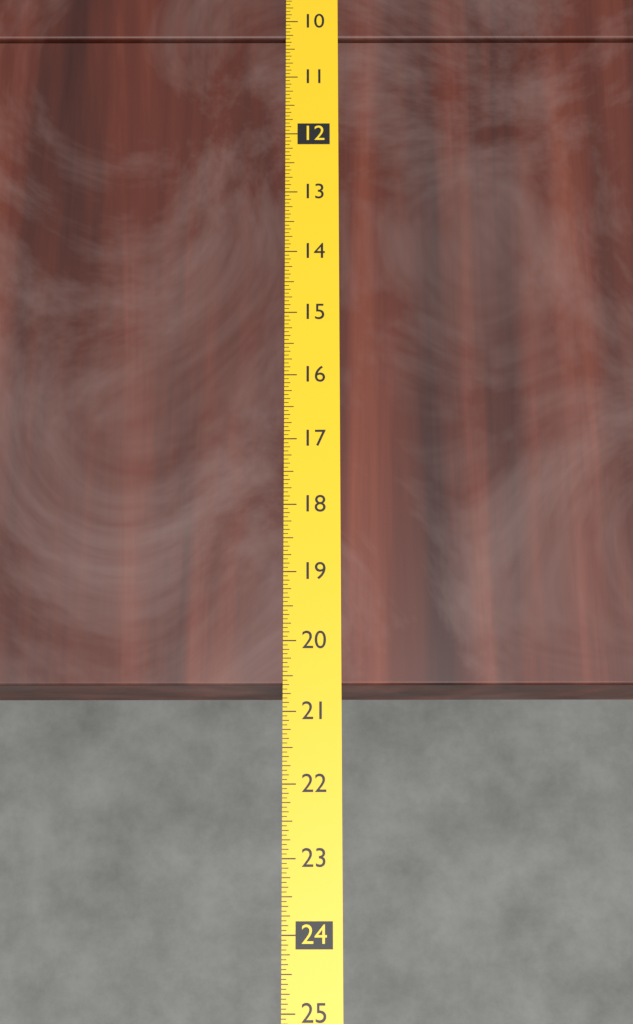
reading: 20.6250 (no unit)
